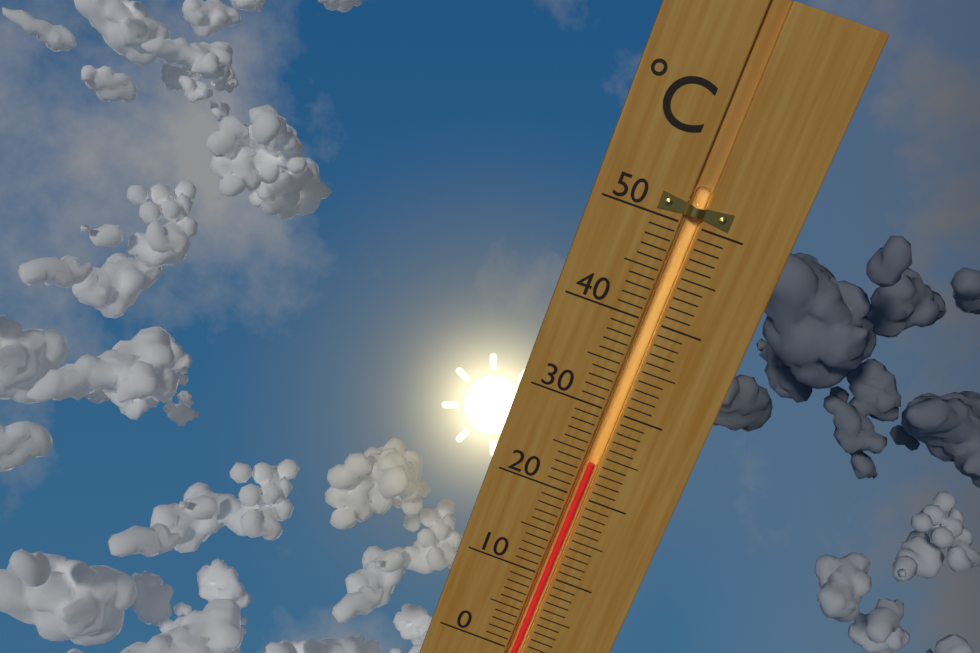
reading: 24 °C
